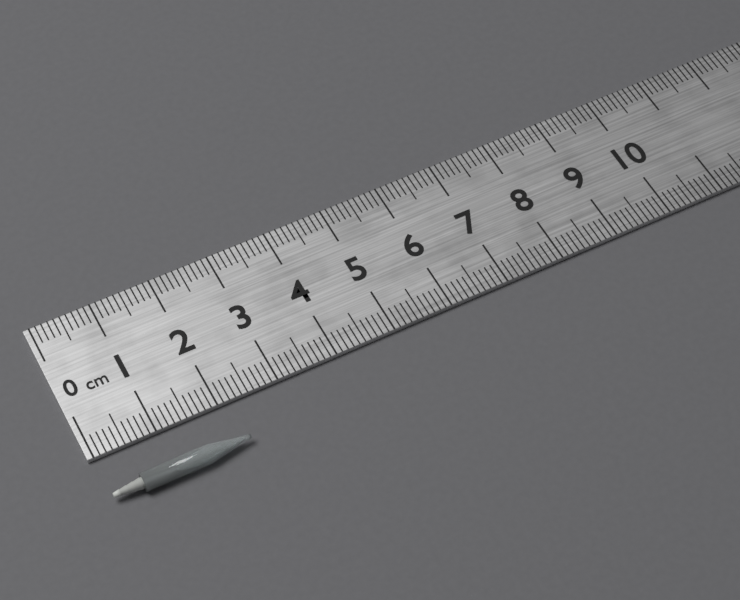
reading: 2.2 cm
